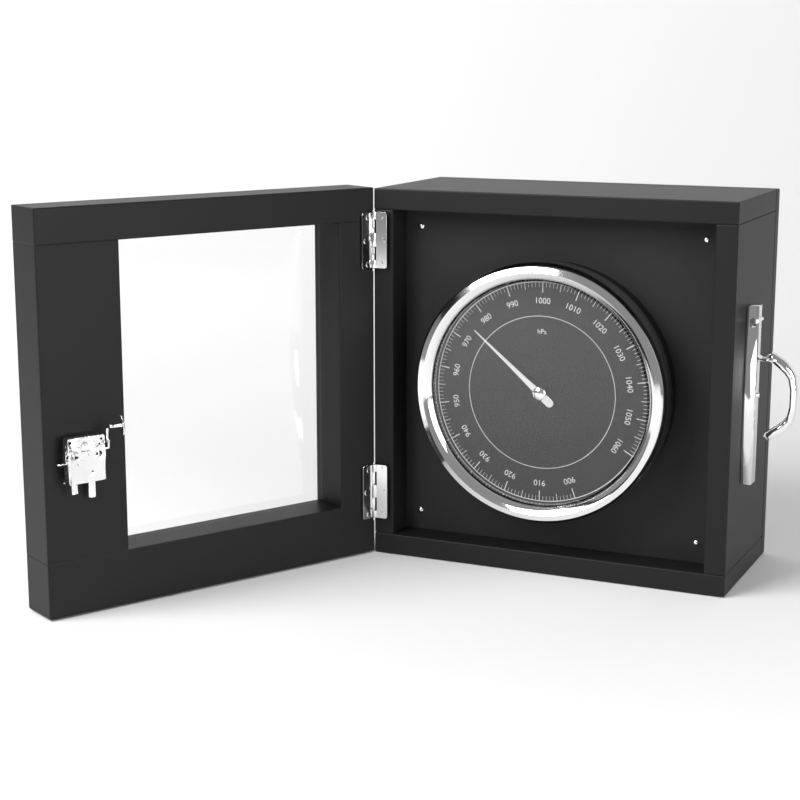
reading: 975 hPa
